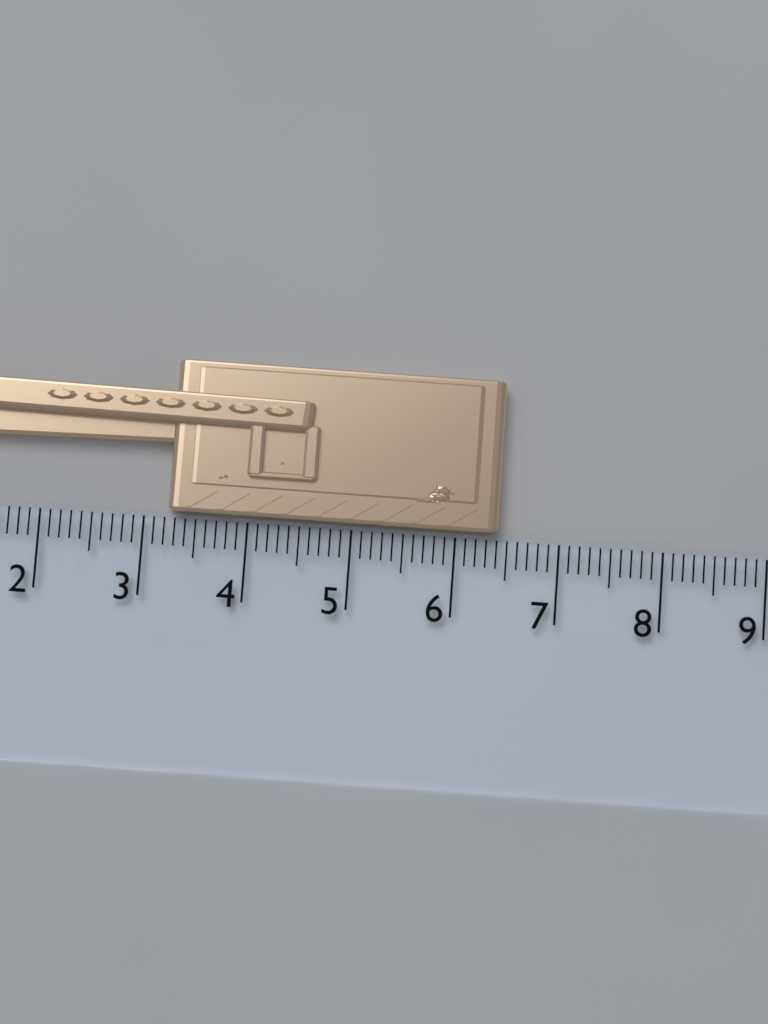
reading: 6.4 cm
